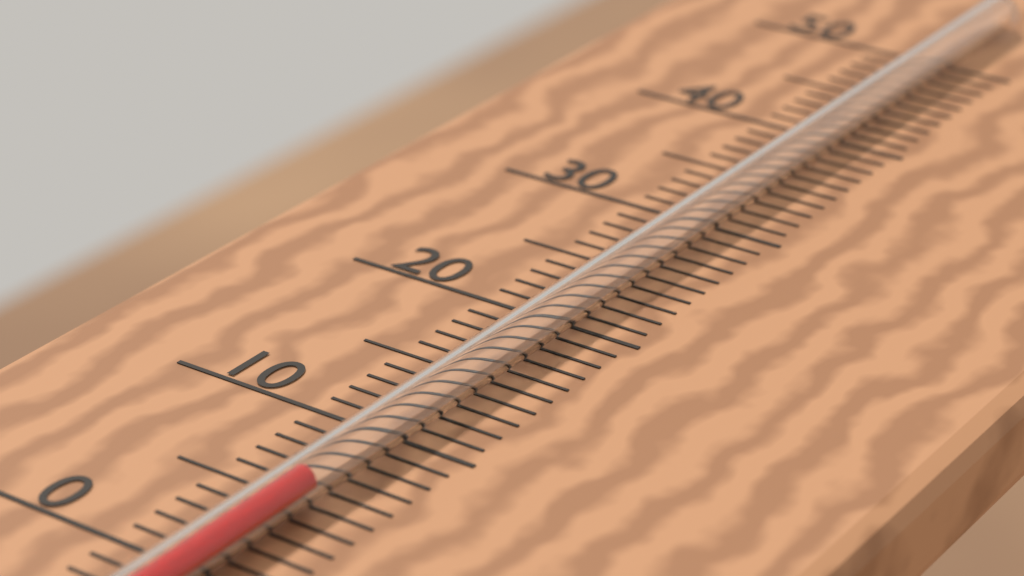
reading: 5 °C
